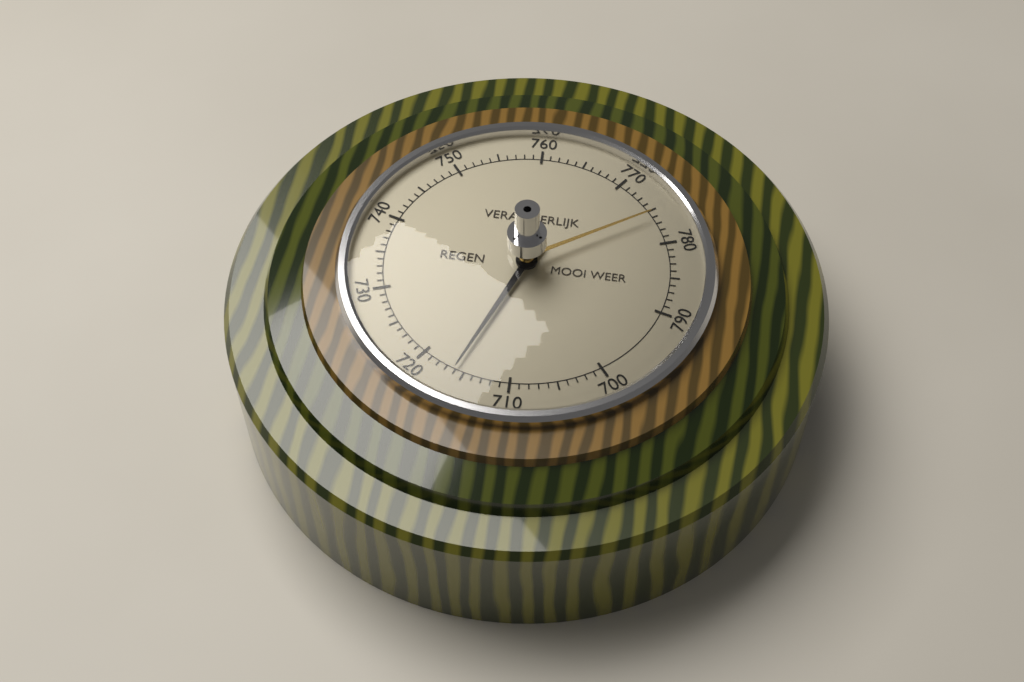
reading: 716 (no unit)
